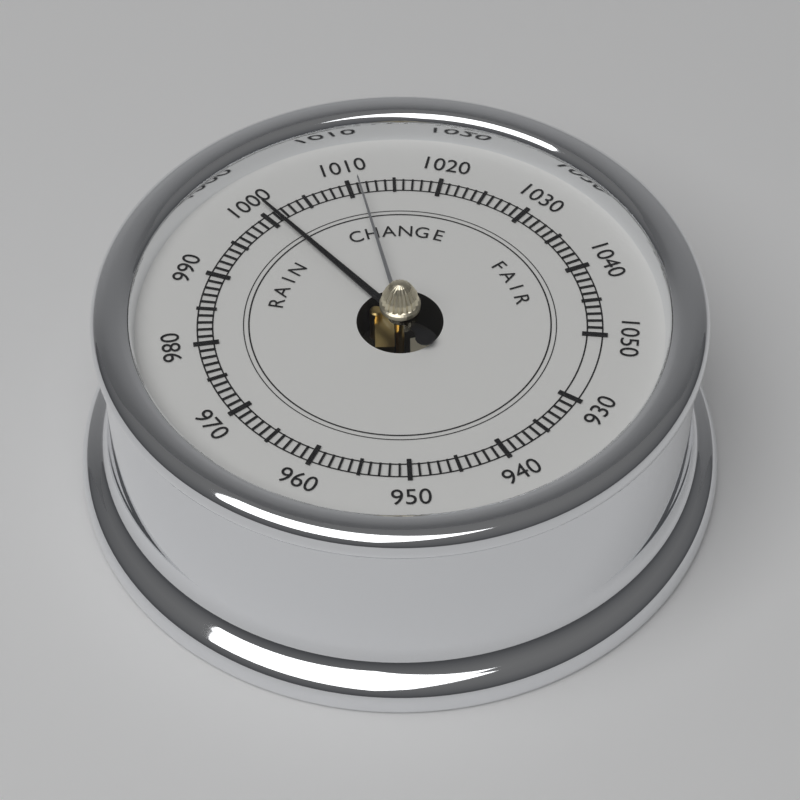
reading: 1001 (no unit)
